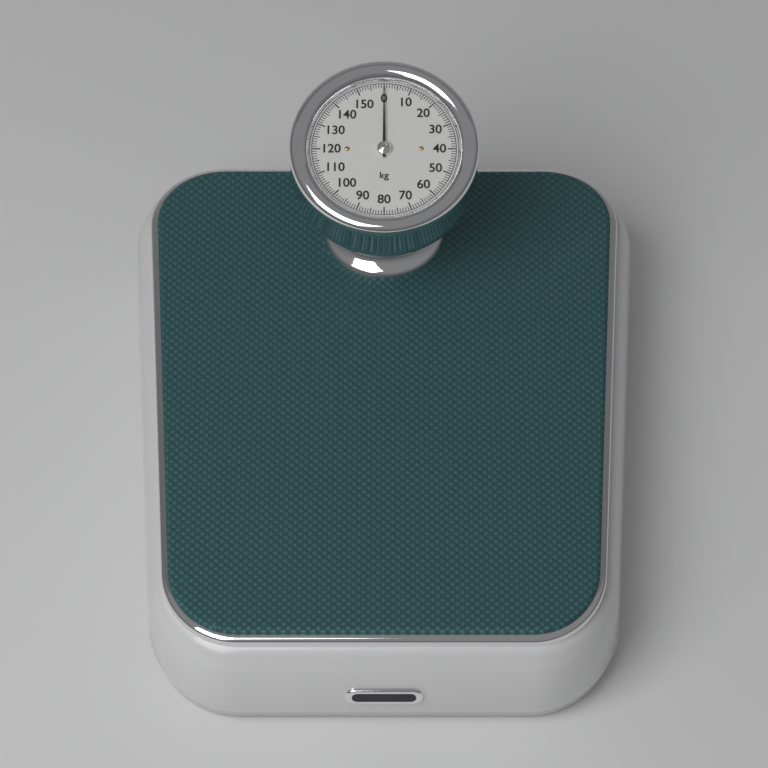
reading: 0 kg
